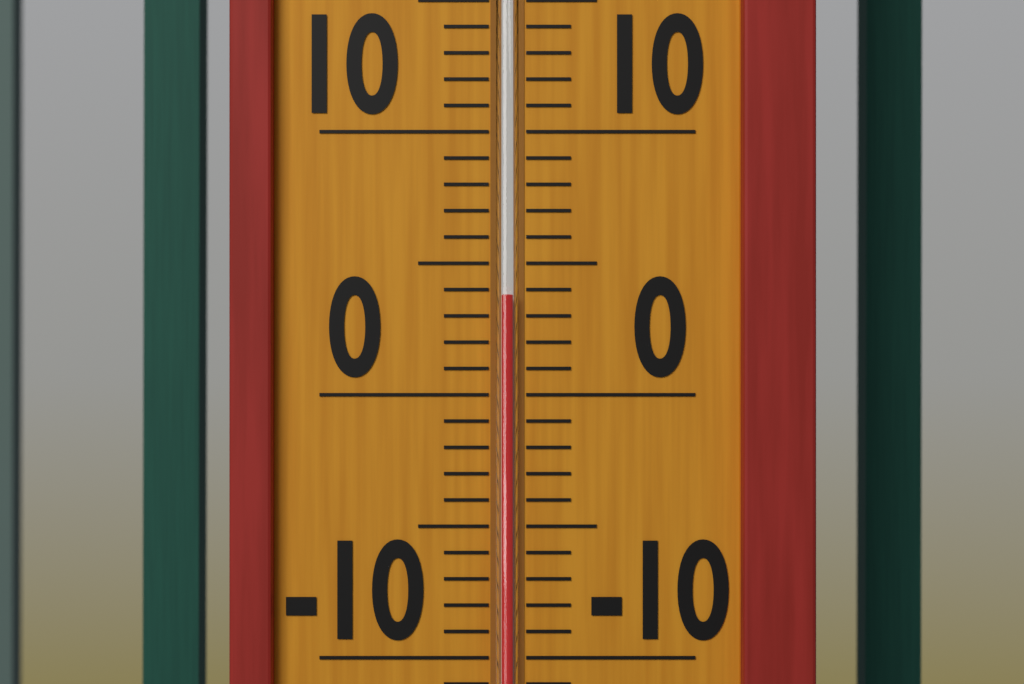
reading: 3.8 (no unit)
